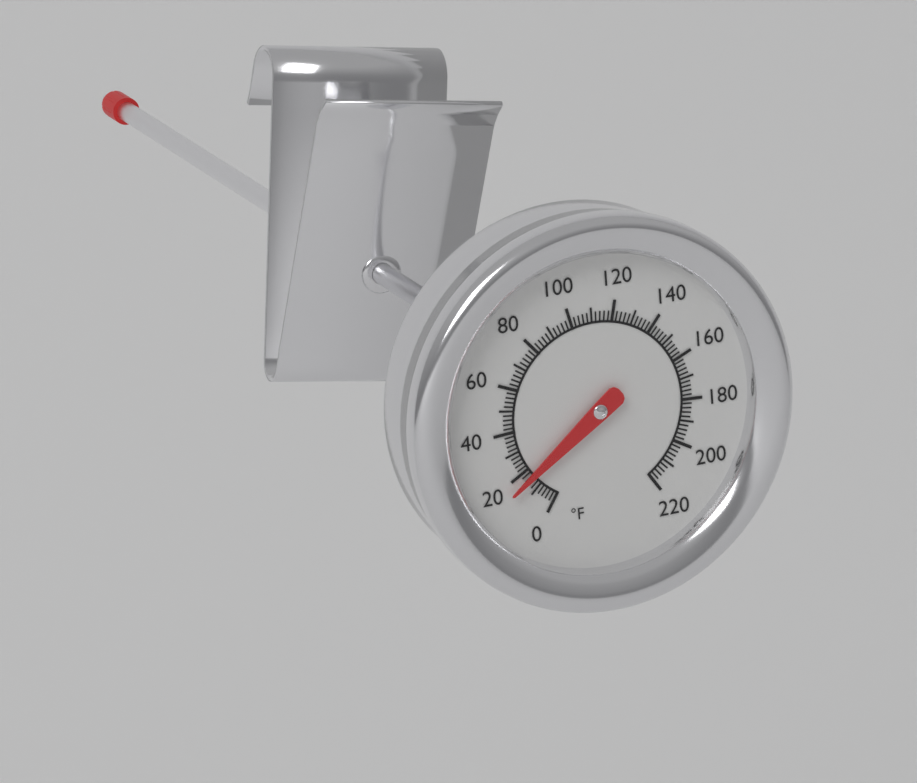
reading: 16 °F
